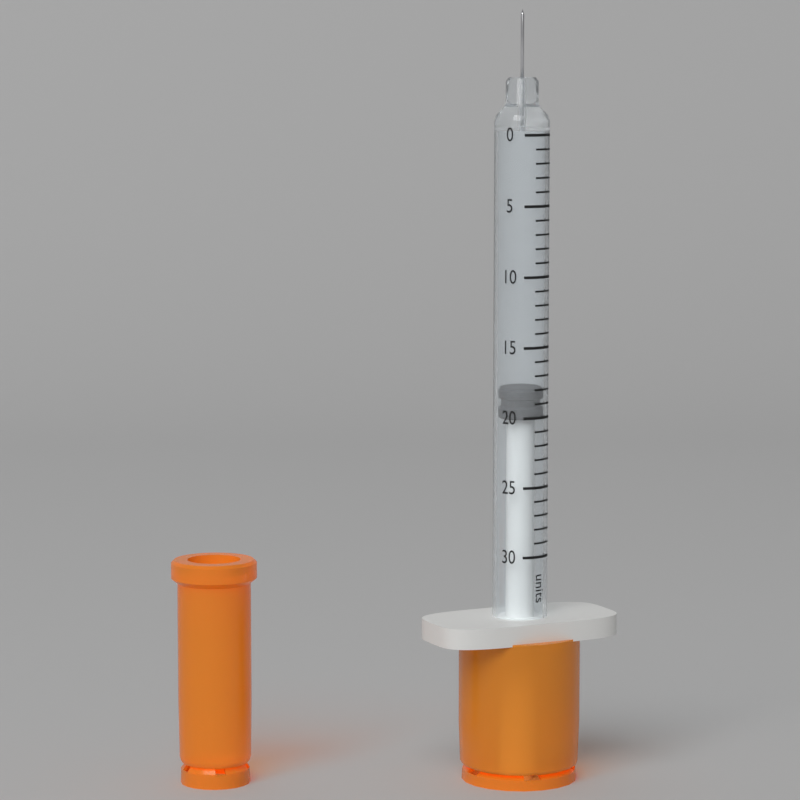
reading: 18 units
